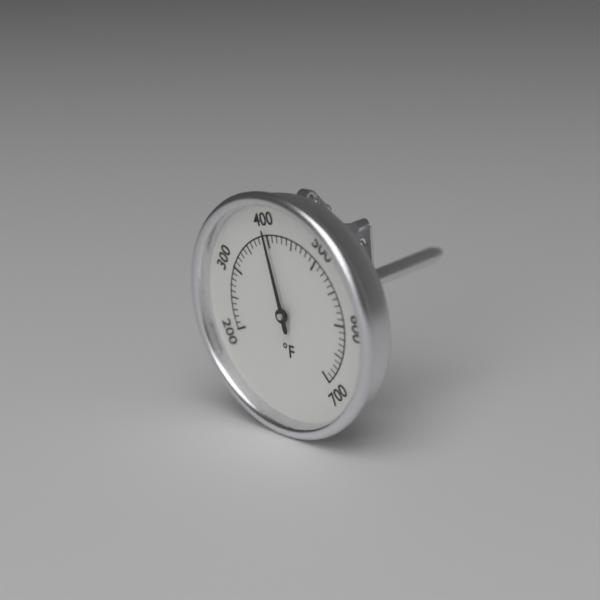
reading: 400 °F
